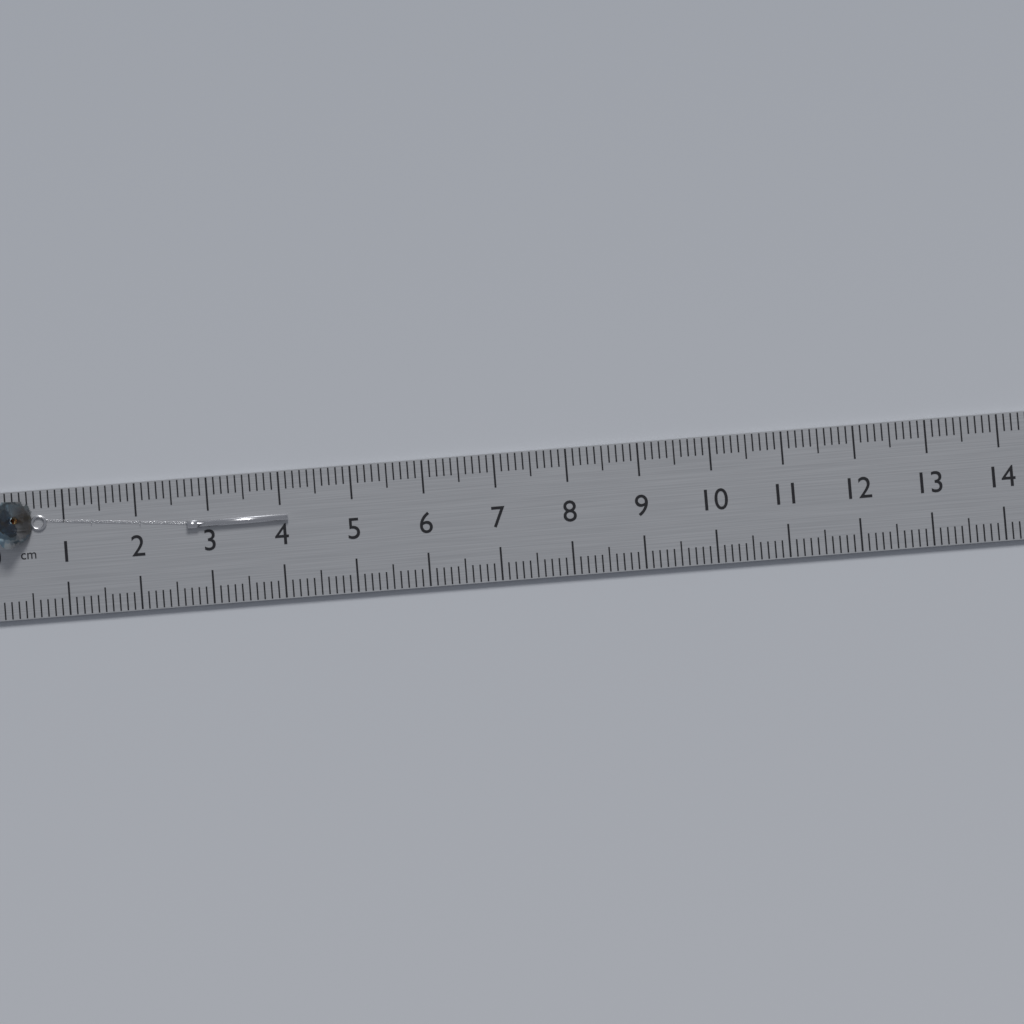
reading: 4.1 cm
